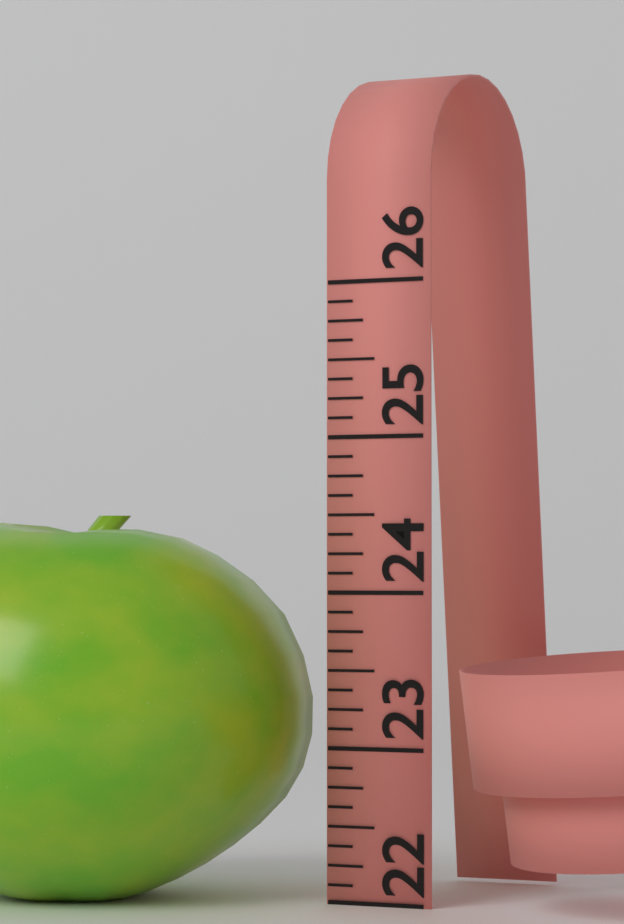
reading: 24.500 (no unit)
